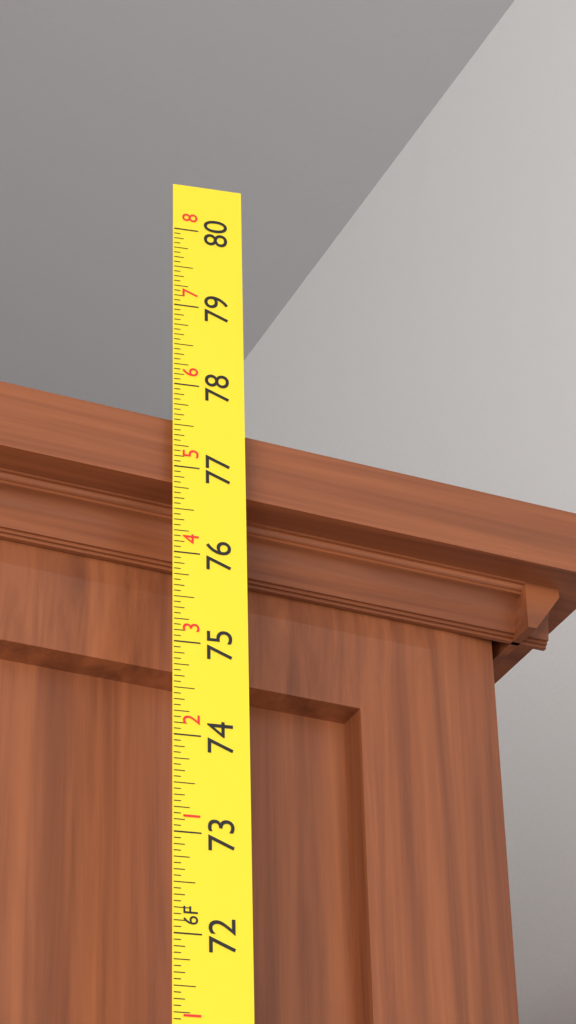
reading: 77.6250 in
